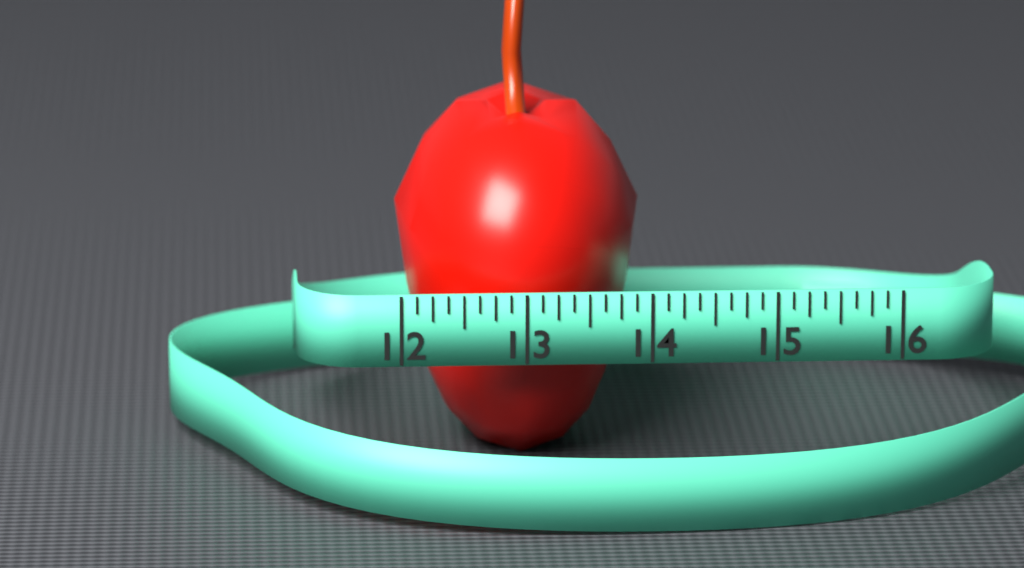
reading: 14.000 (no unit)
